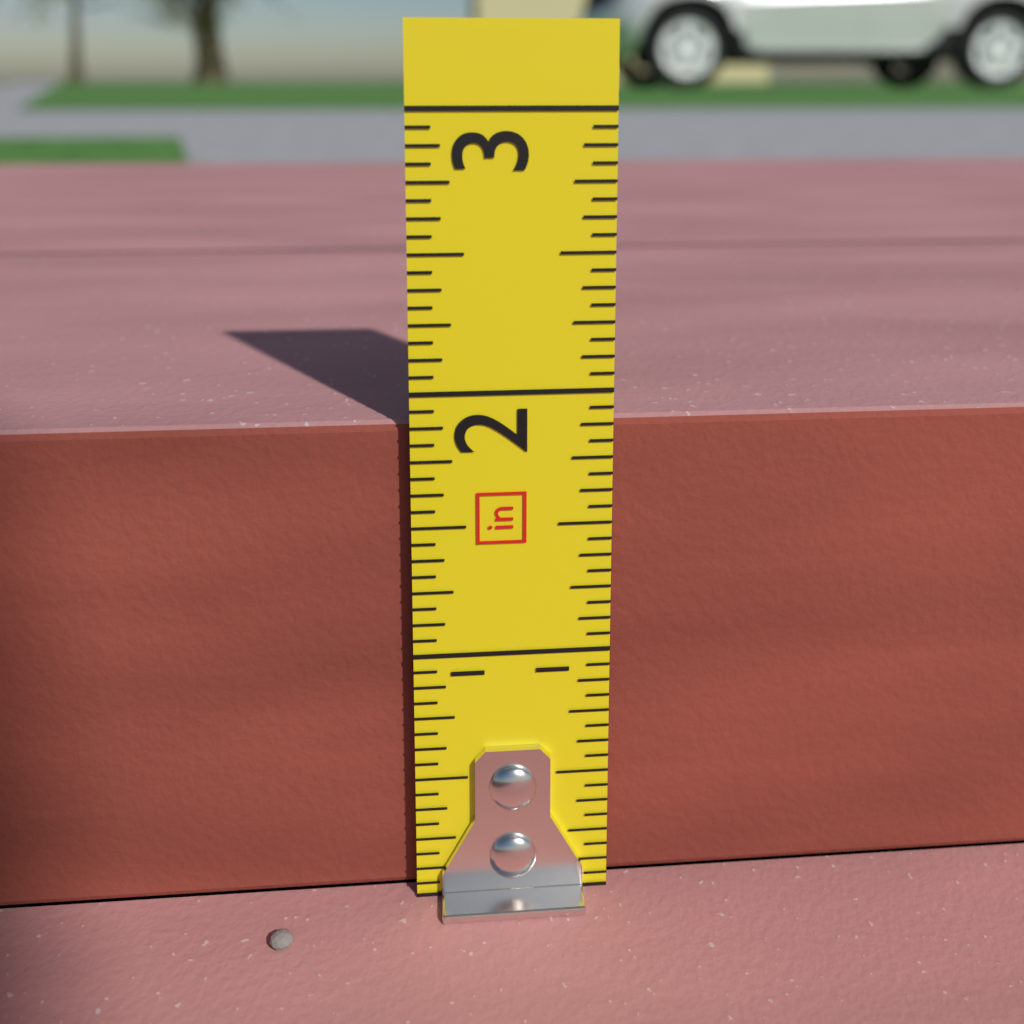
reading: 1.8750 in
